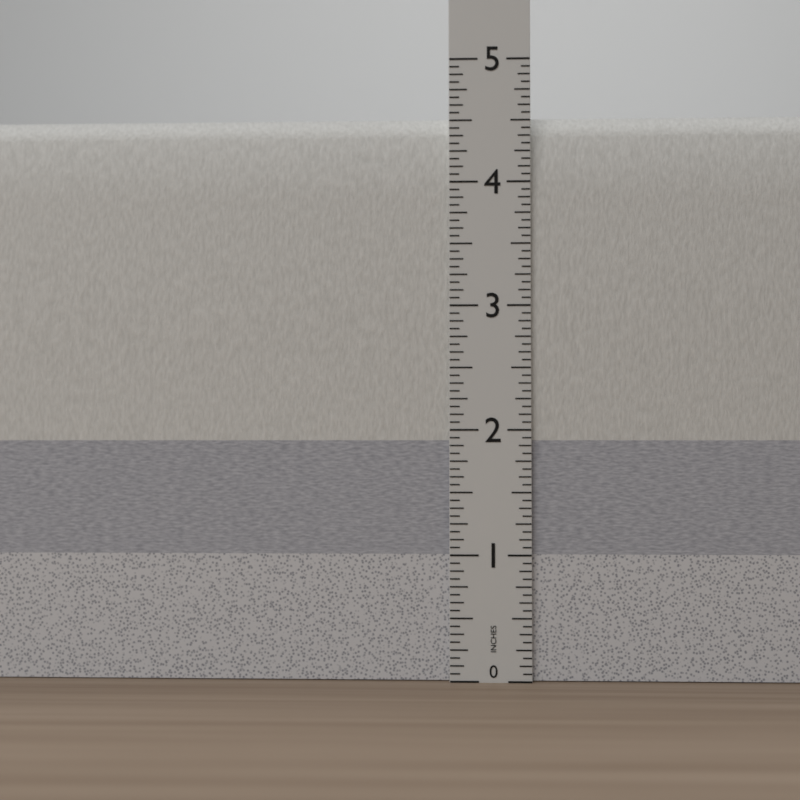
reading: 4.5625 in
